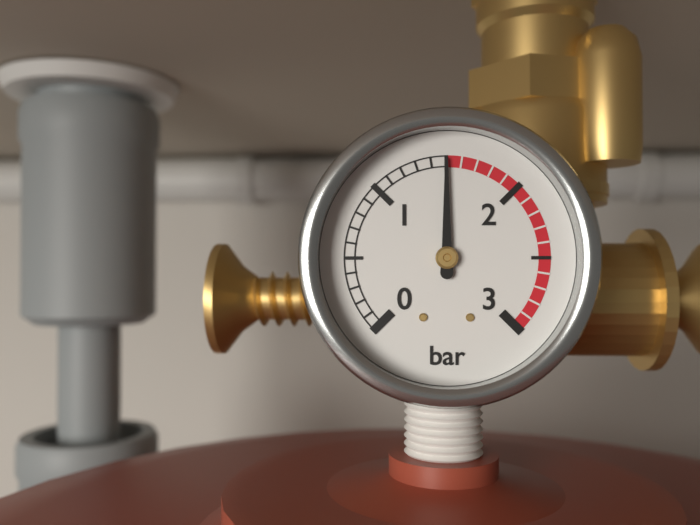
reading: 1.5 bar
